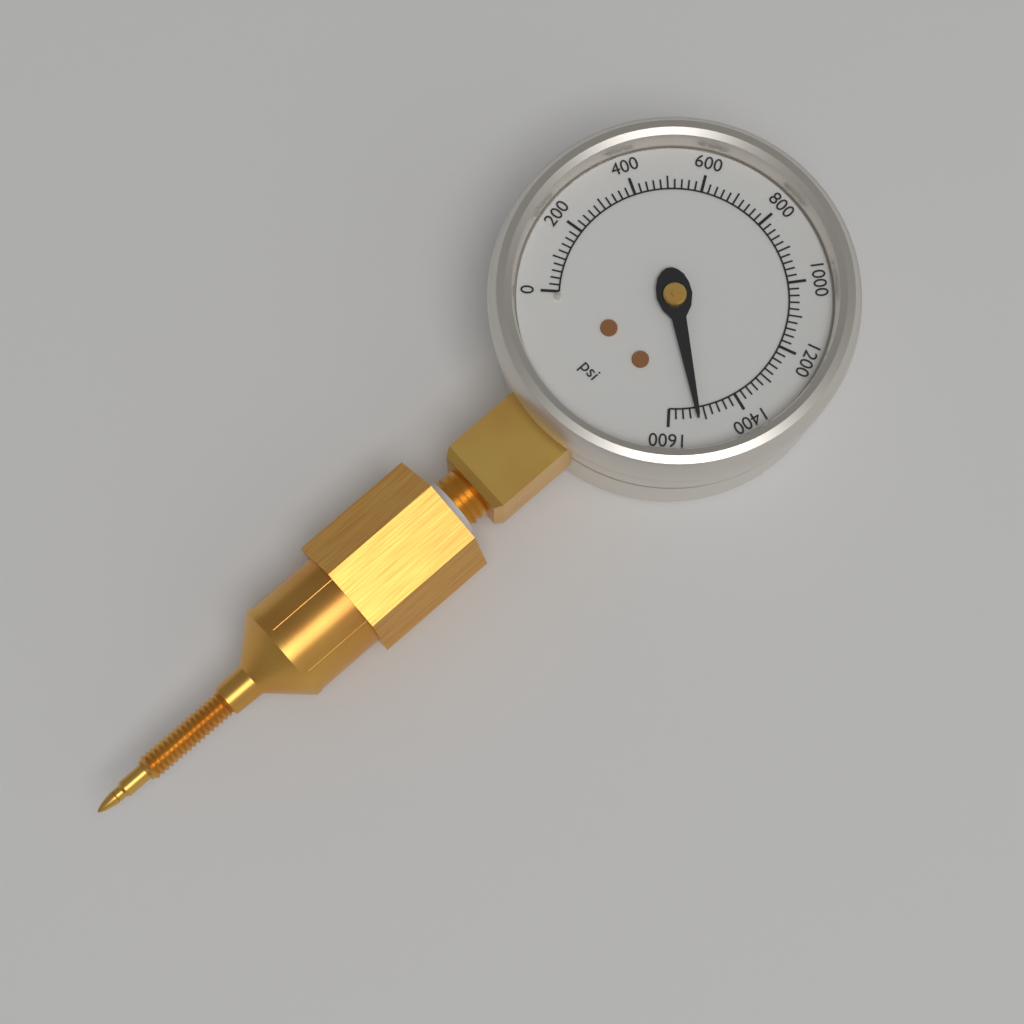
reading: 1520 psi
